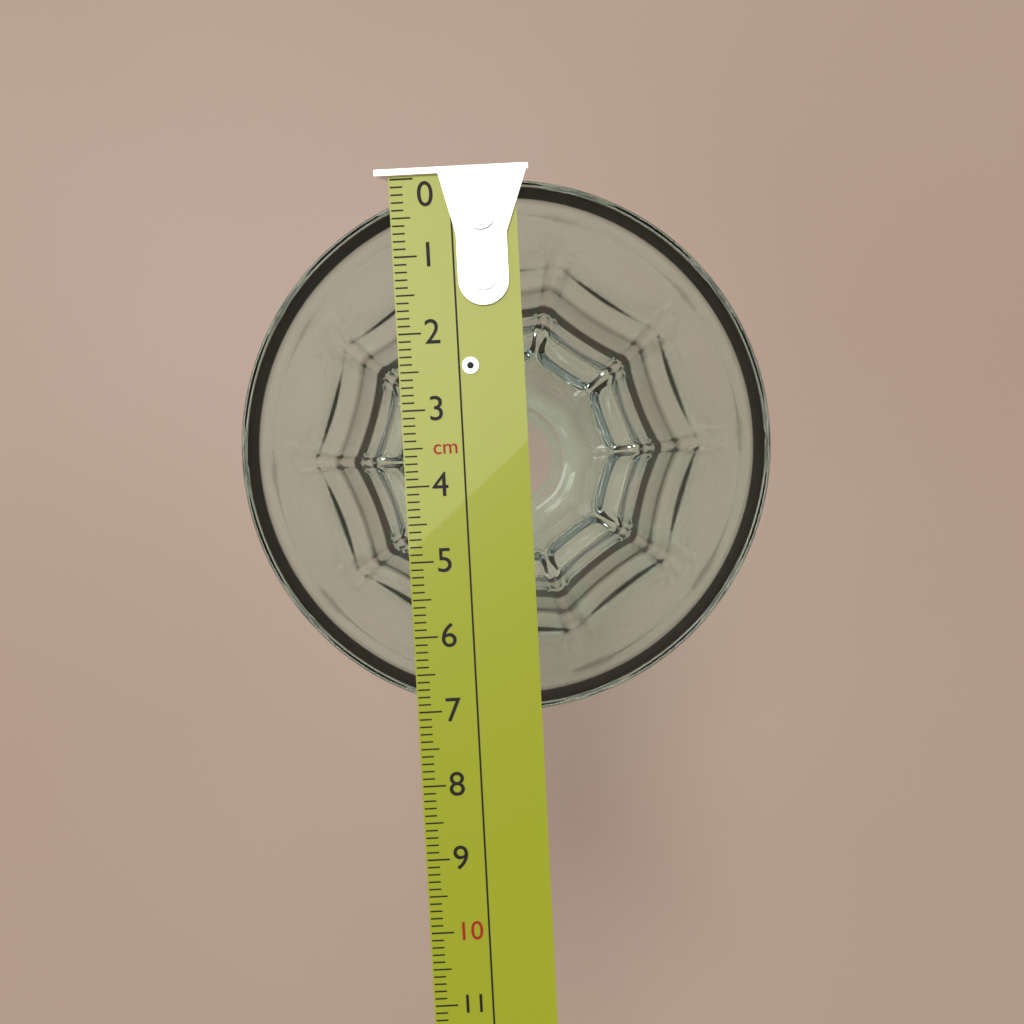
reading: 7.1 cm
